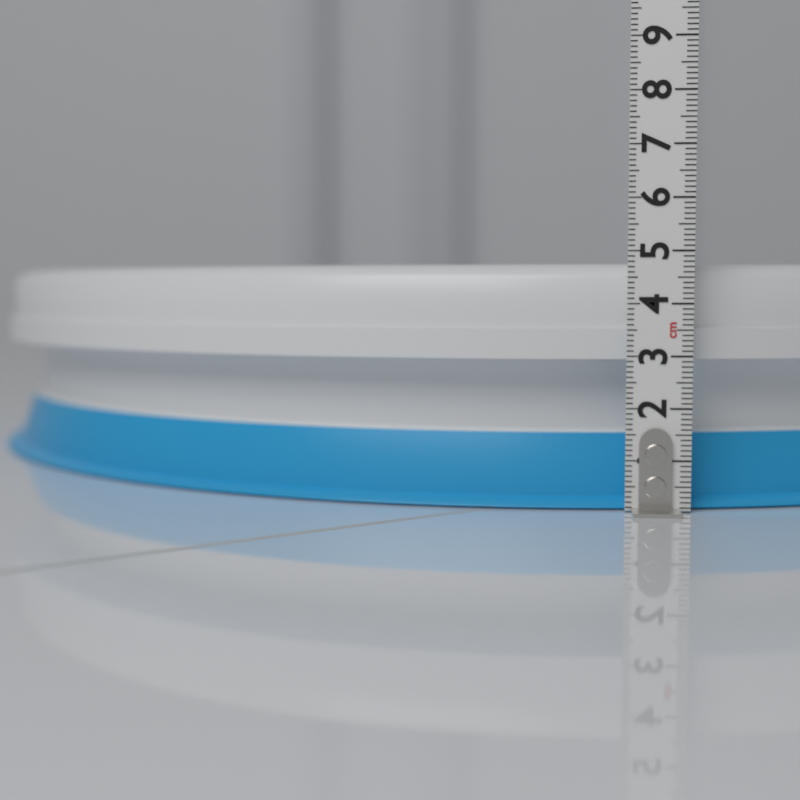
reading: 4.8 cm
